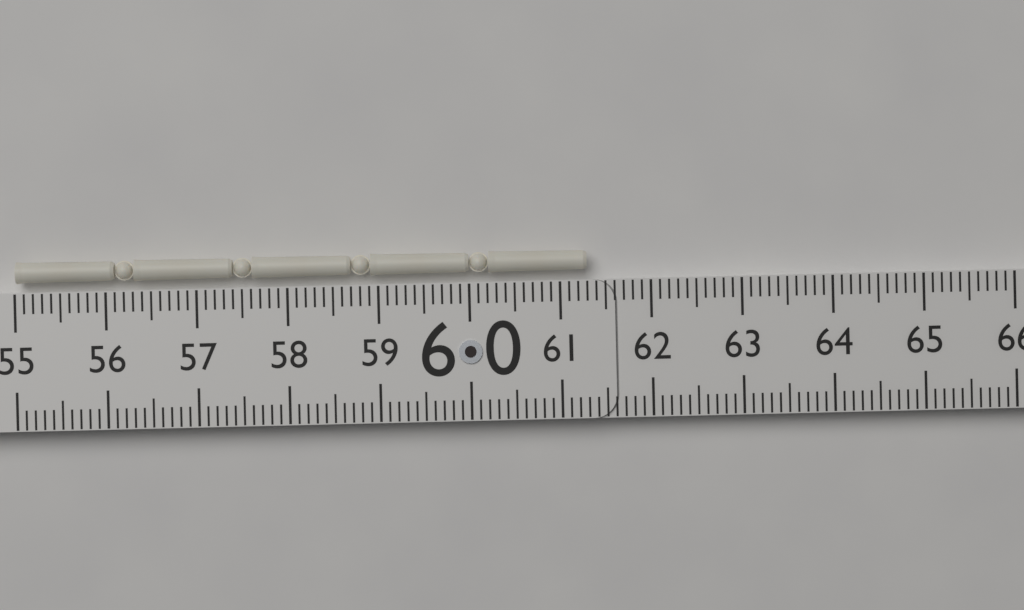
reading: 61.3 (no unit)
